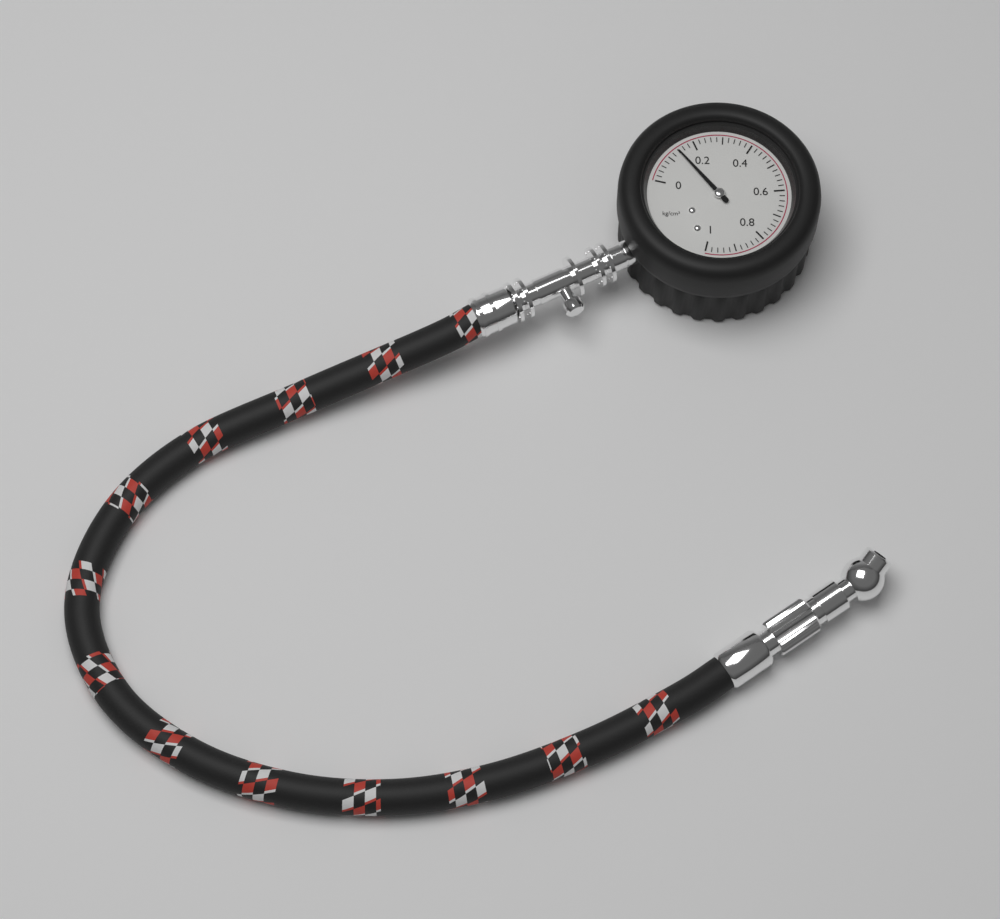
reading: 0.14 kg/cm²
